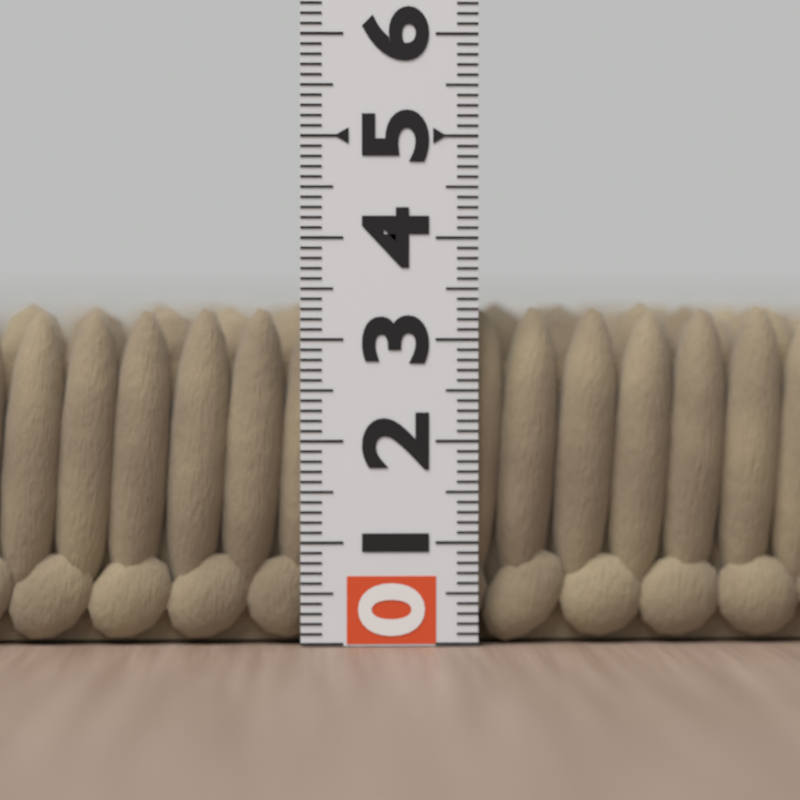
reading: 3.4 (no unit)
